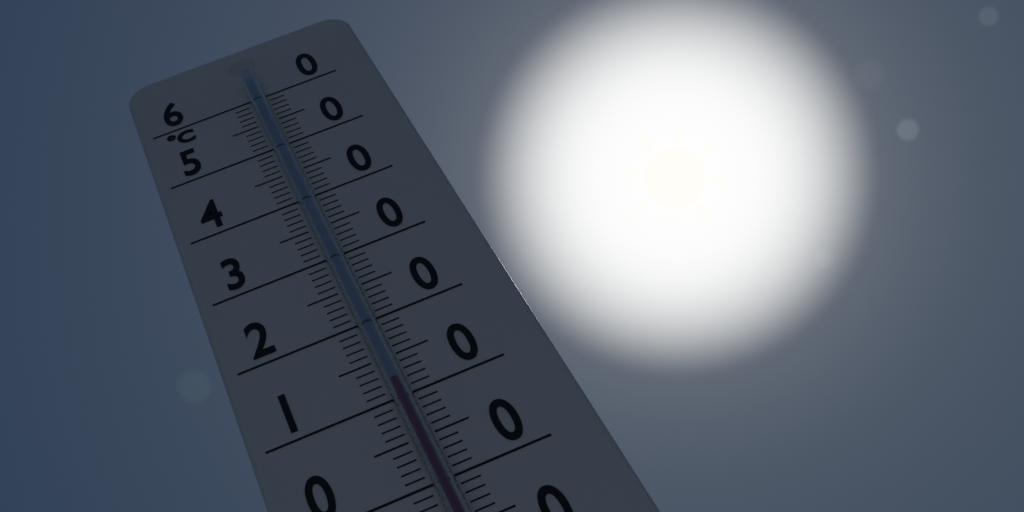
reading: 11 °C
